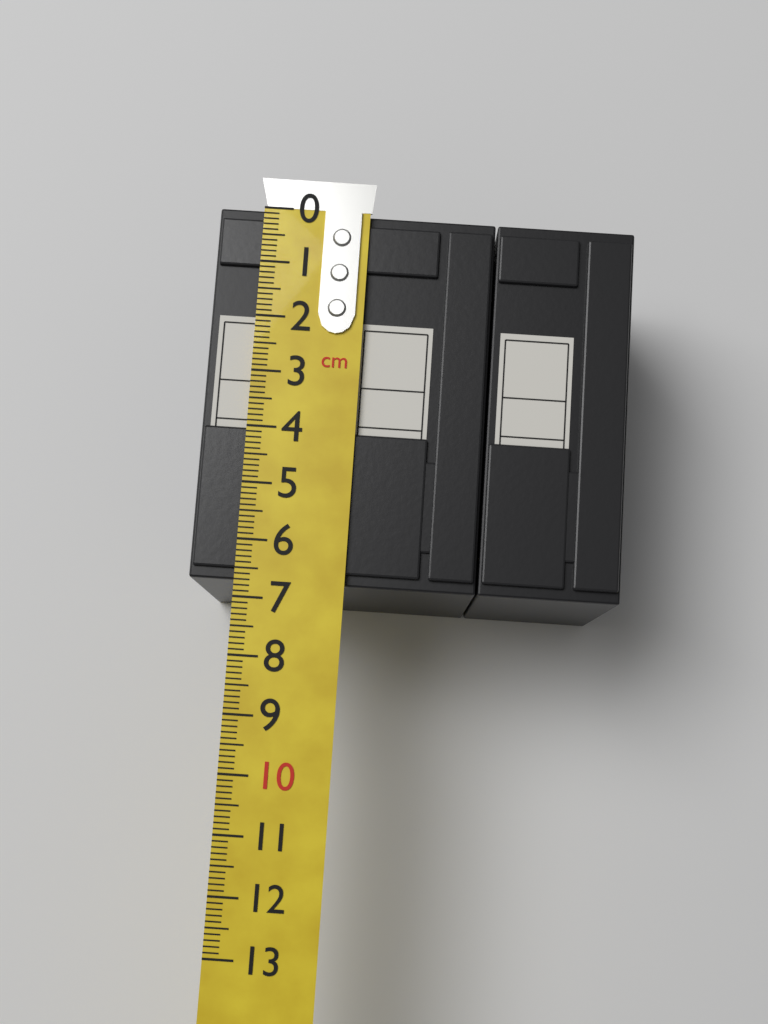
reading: 6.7 cm
